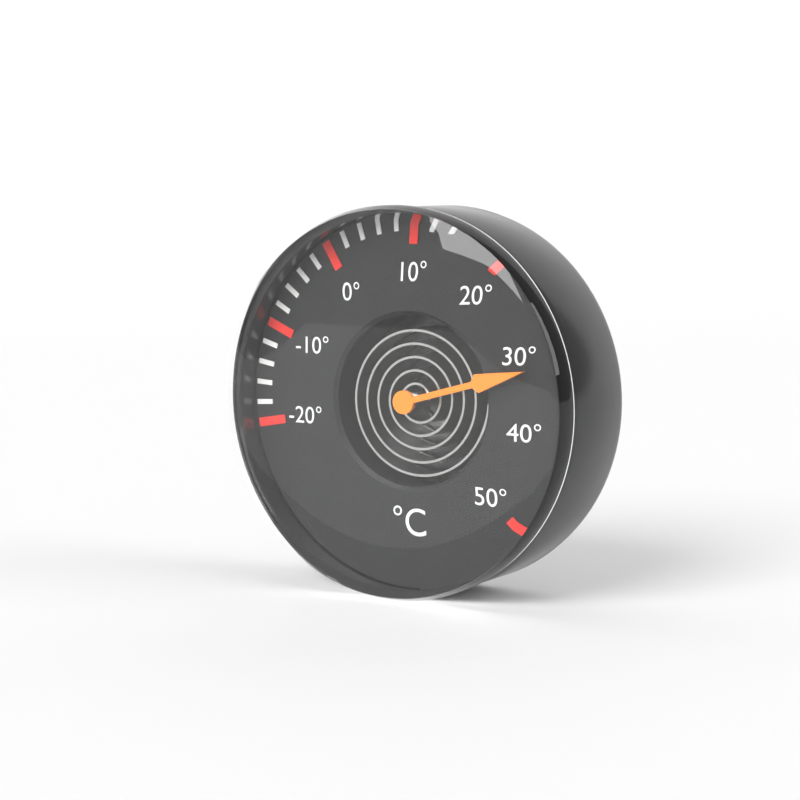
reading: 32 °C
